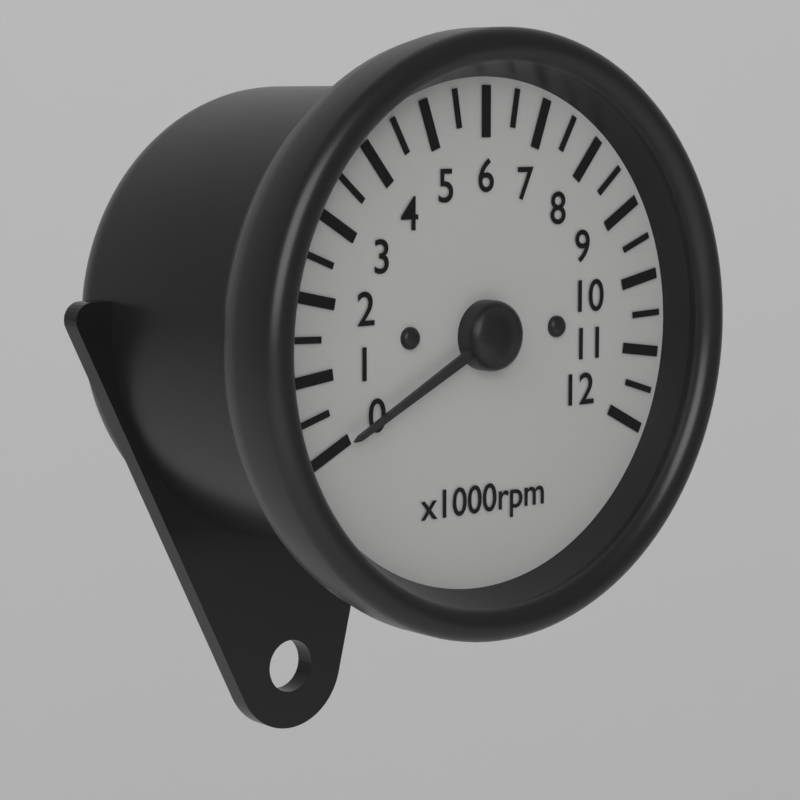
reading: 0 rpm
